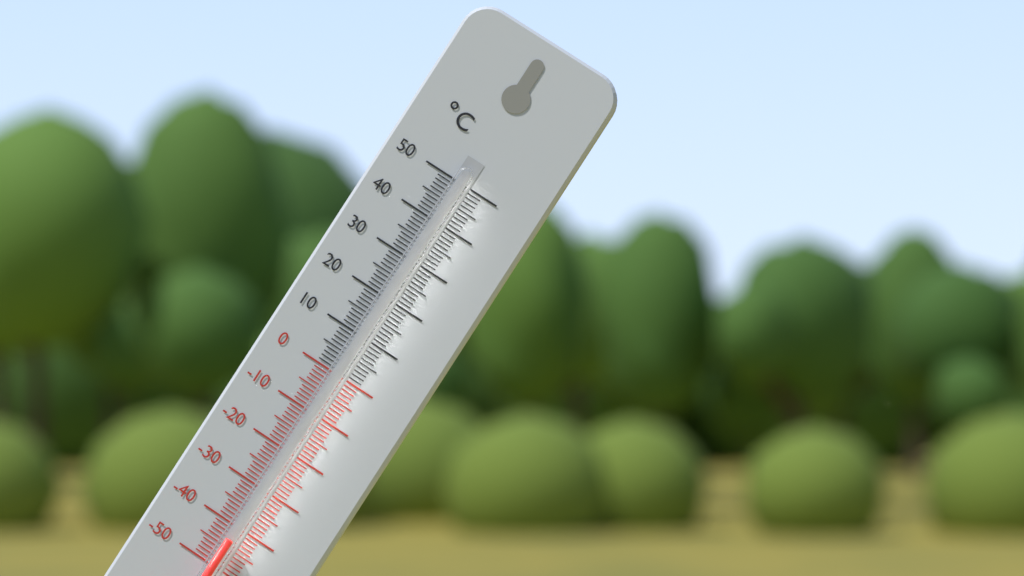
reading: -43 °C
